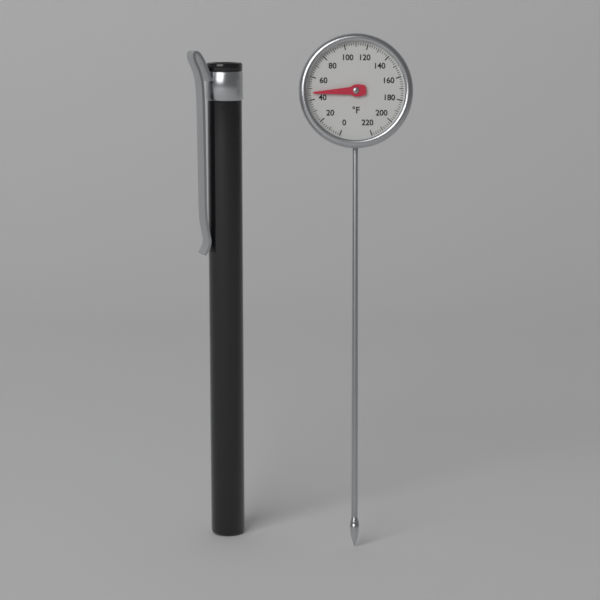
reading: 46 °F
